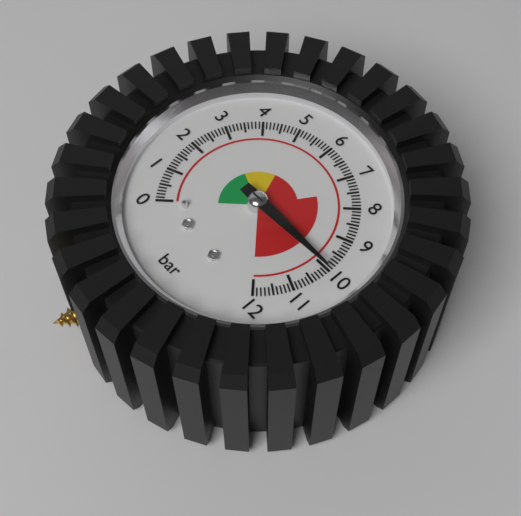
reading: 10.0 bar
